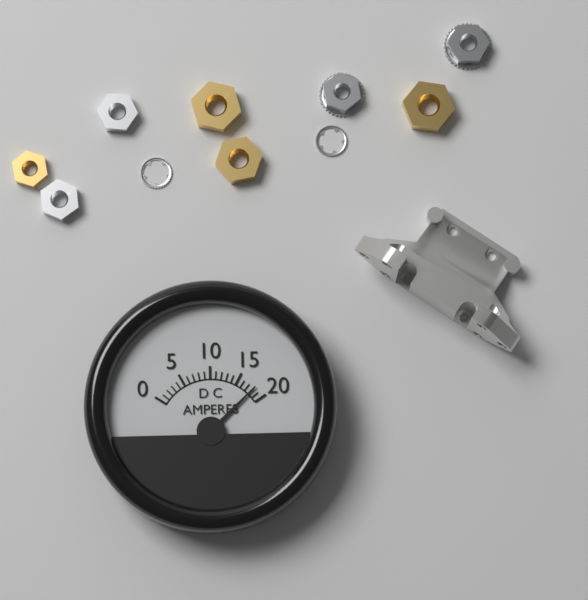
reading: 18 A
